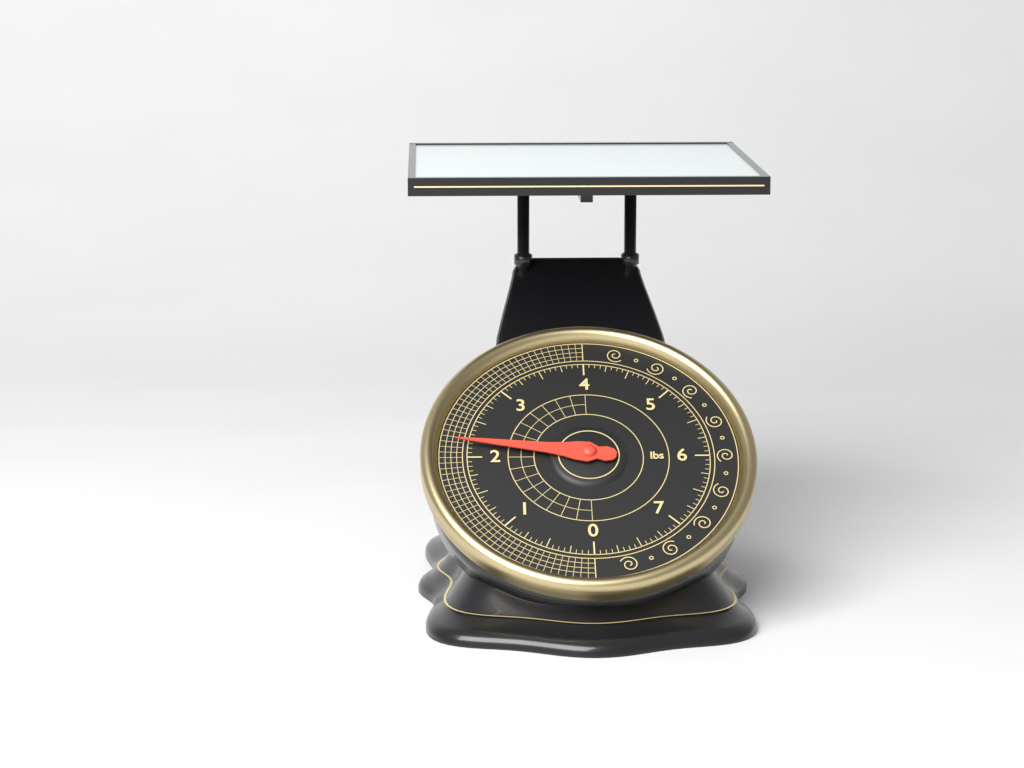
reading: 2.1875 lbs
